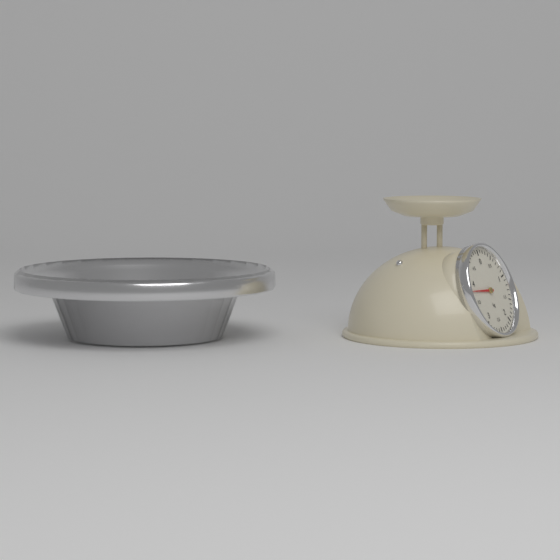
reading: 3.8 kg
